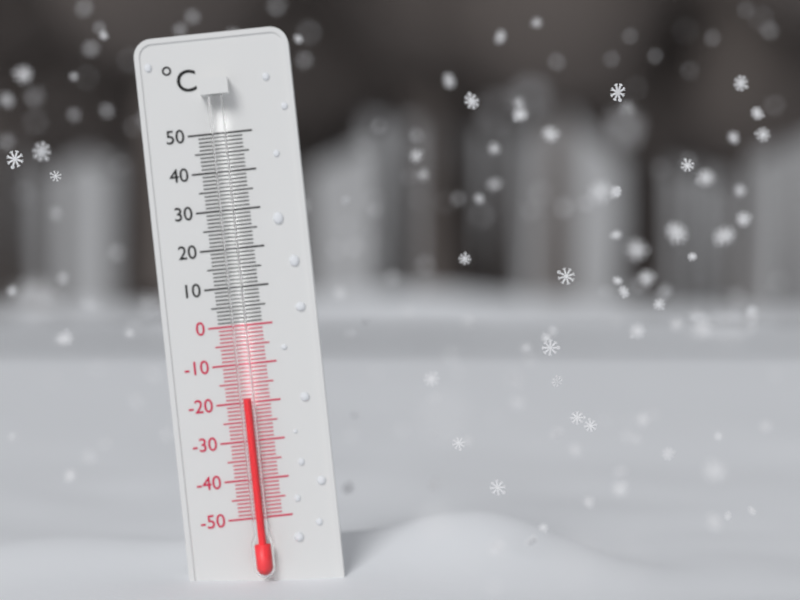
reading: -19 °C
